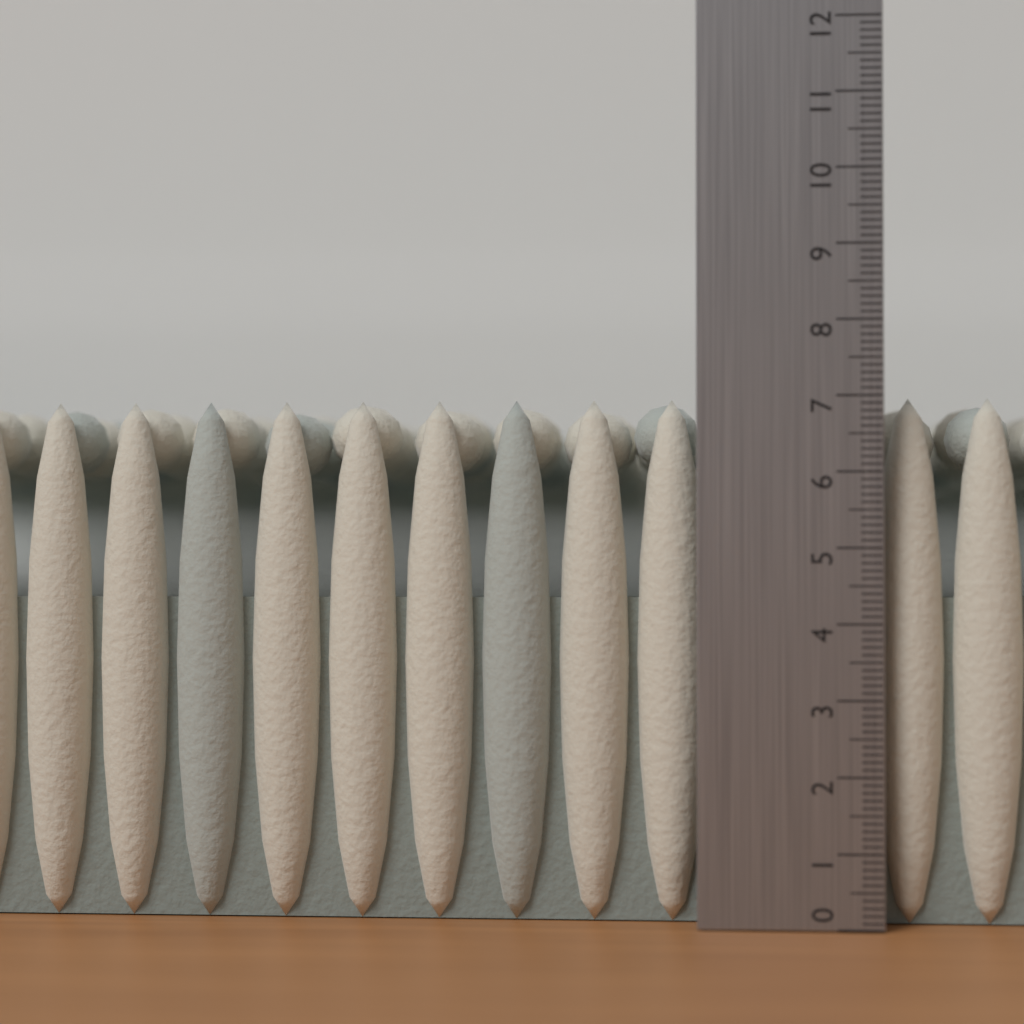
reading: 7.0 (no unit)
